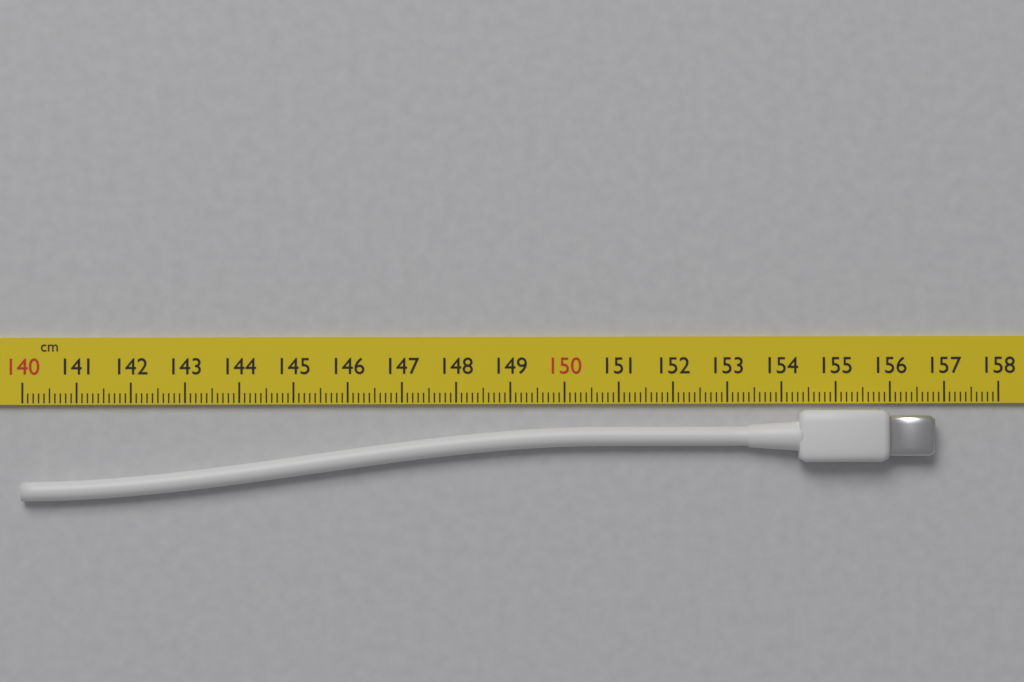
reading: 156.8 cm
